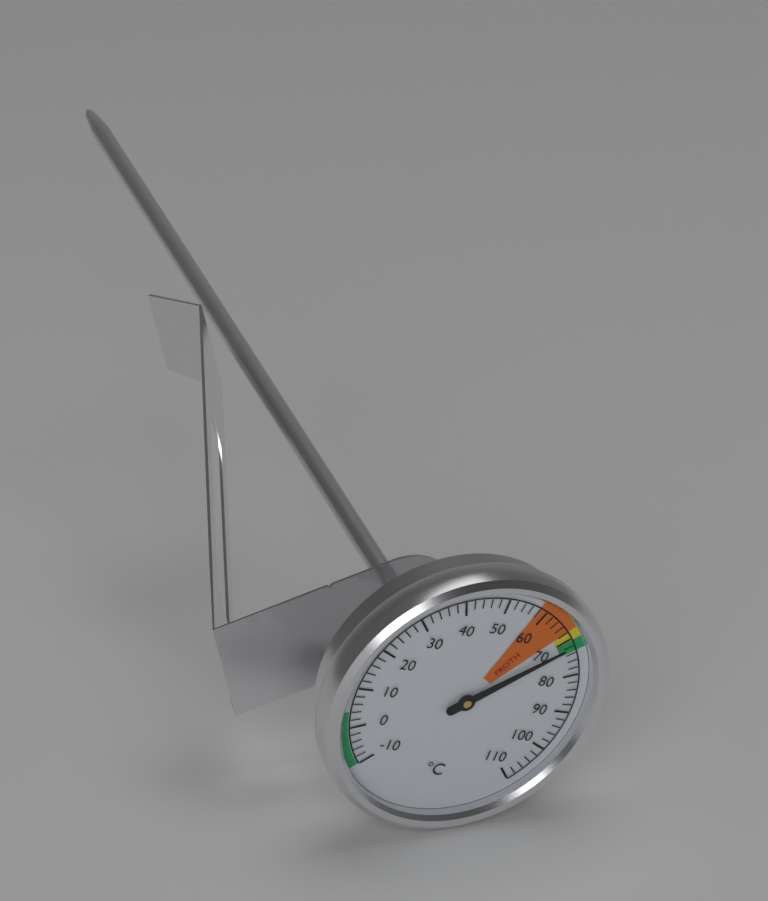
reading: 72 °C
